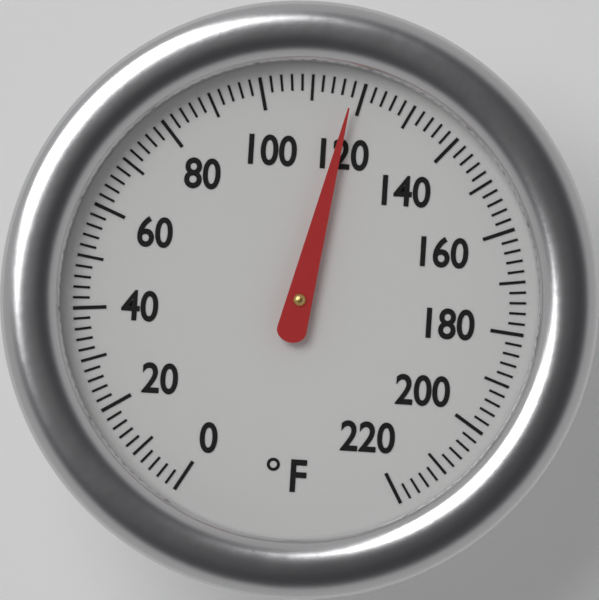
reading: 118 °F
